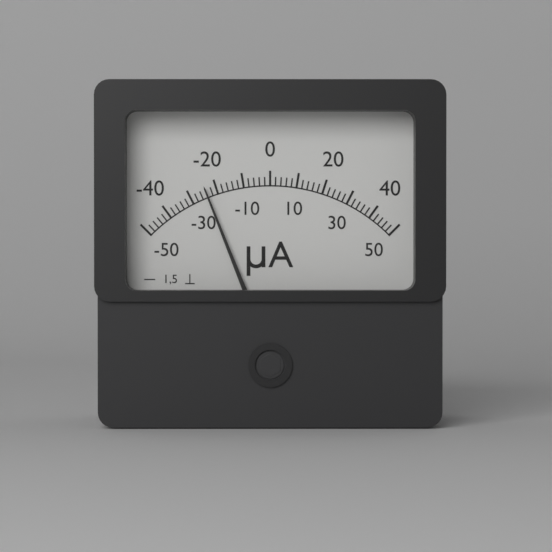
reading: -24 µA
